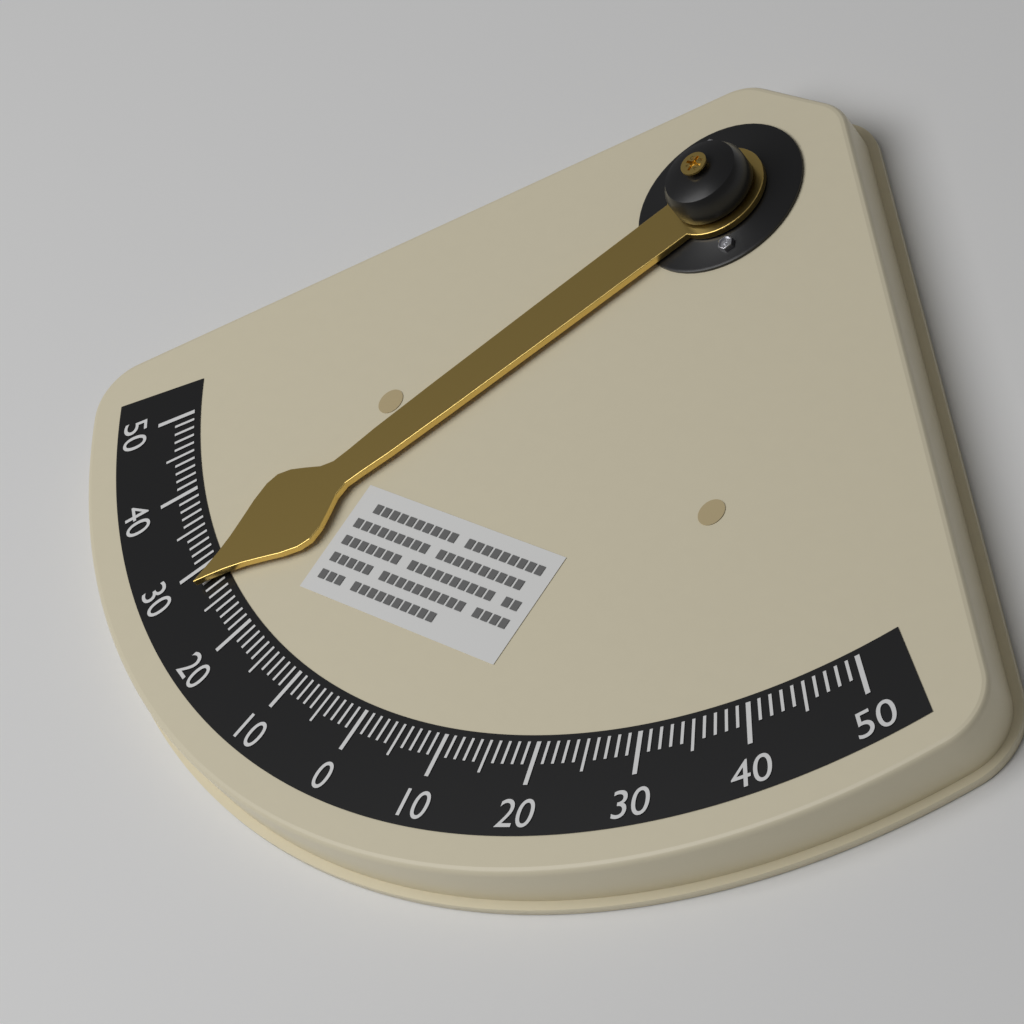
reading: -28 °
